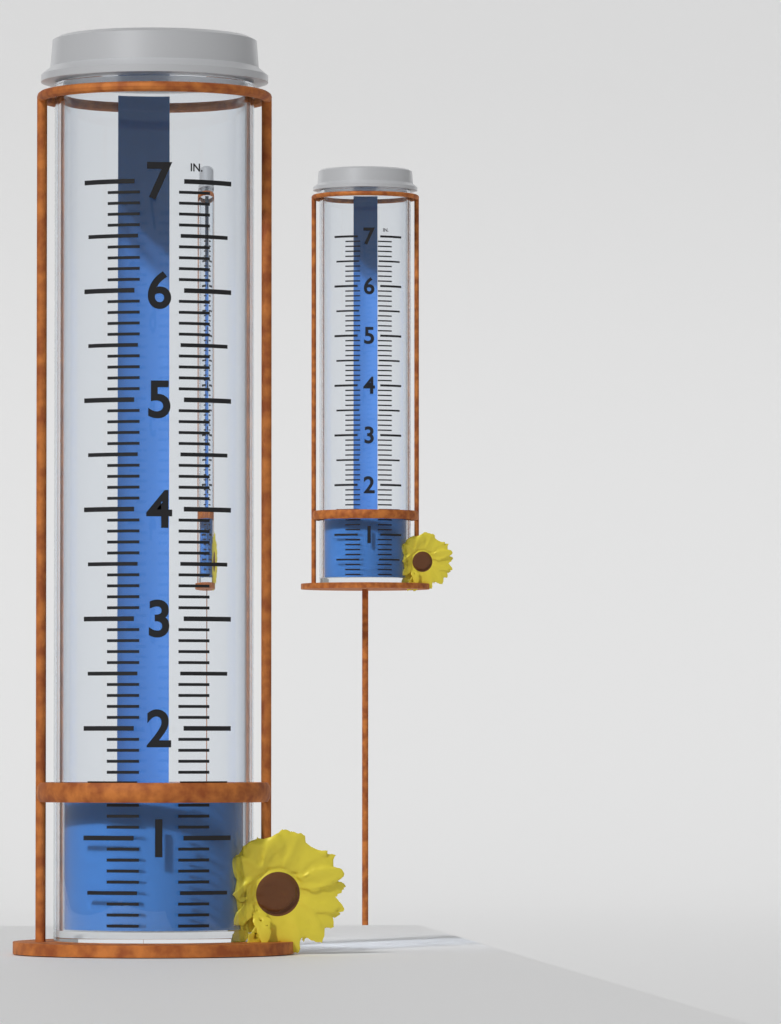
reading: 1.5 in
